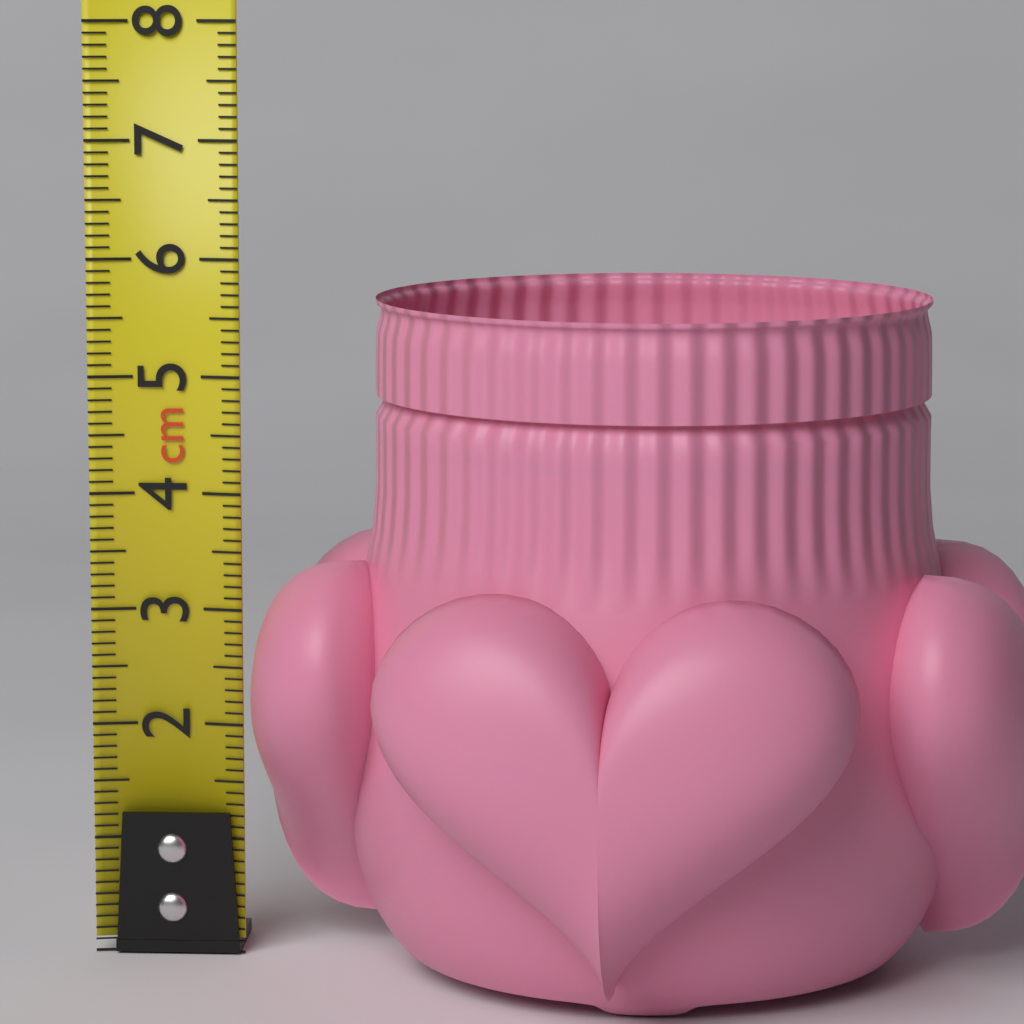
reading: 5.7 cm
